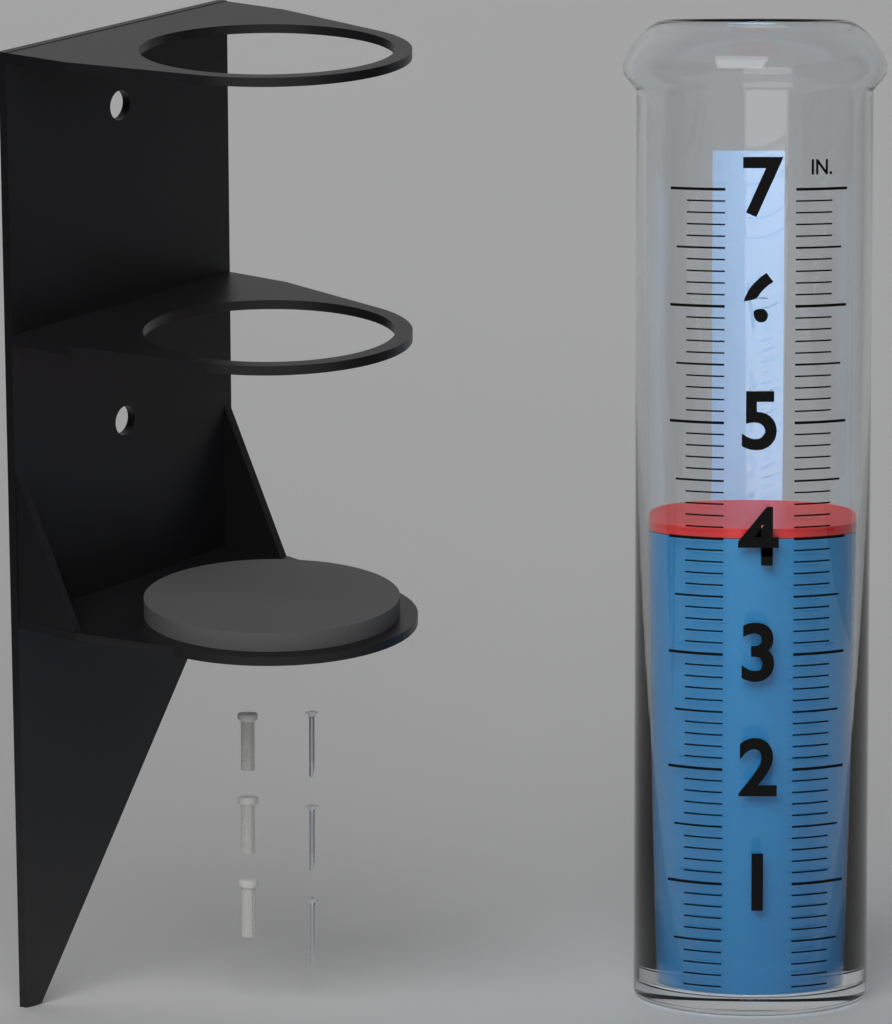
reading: 4.0 in
